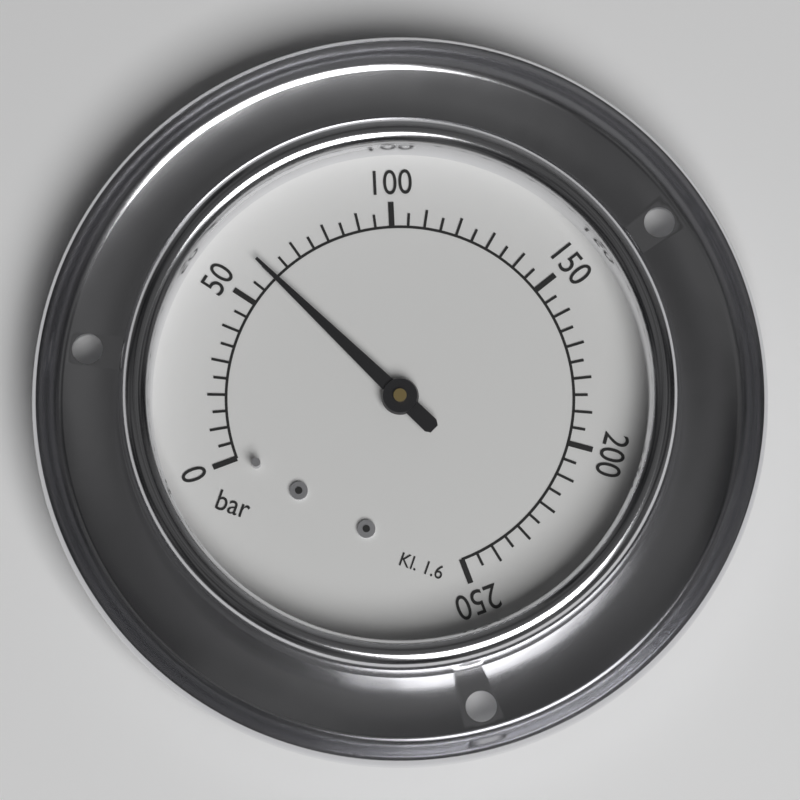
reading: 60 bar
